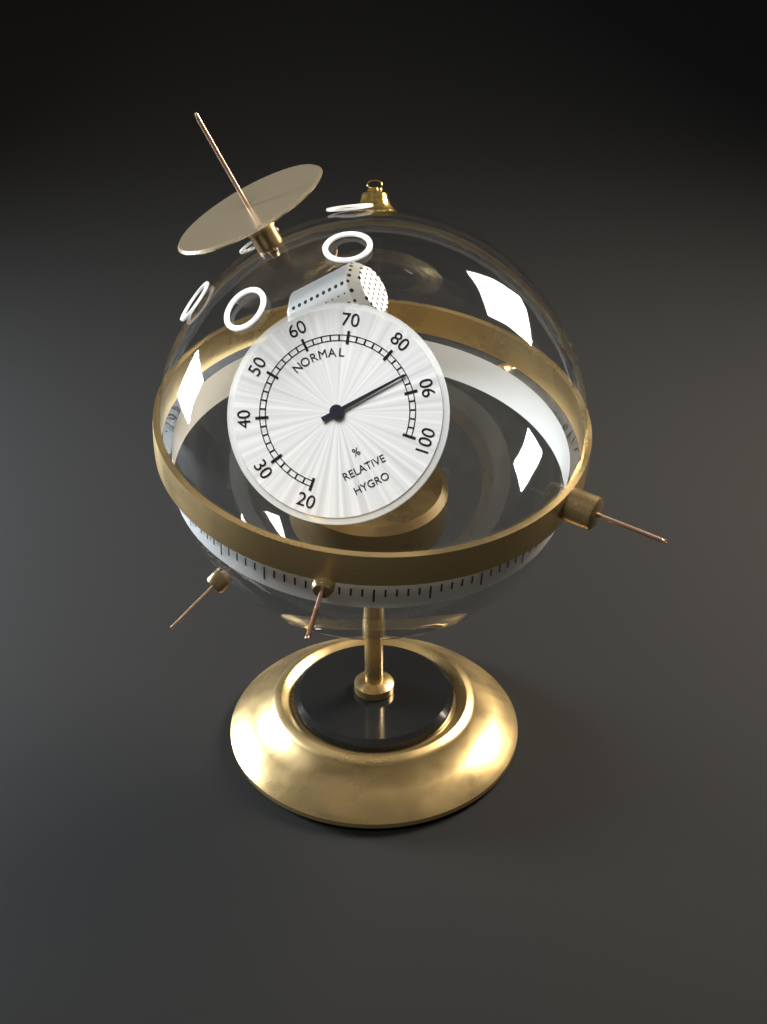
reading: 86 %
